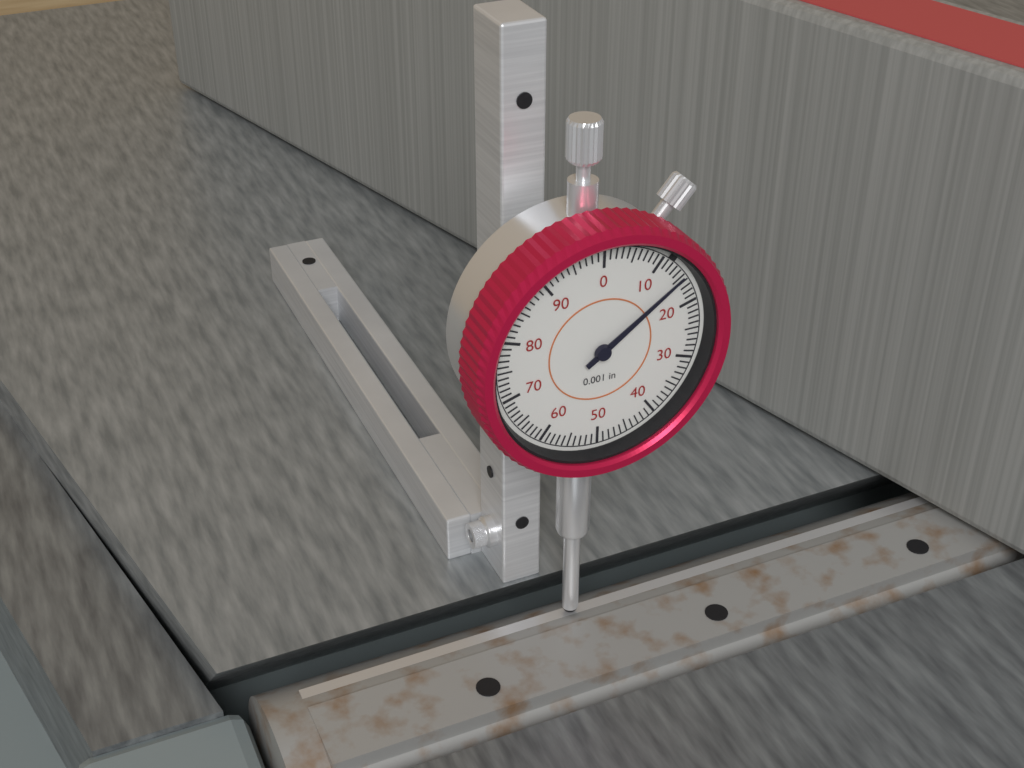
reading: 0.015 in
